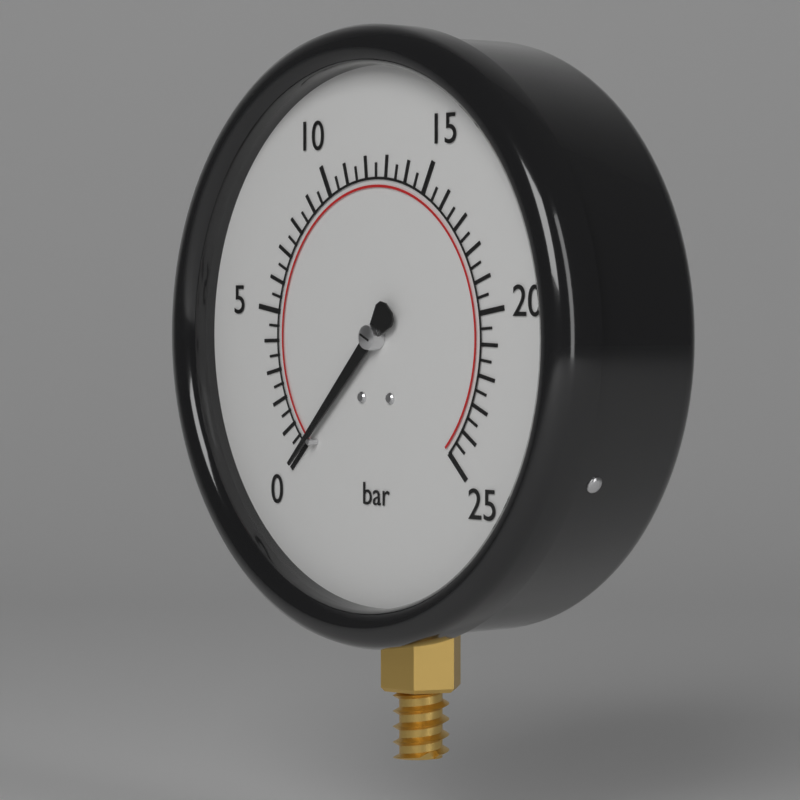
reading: 0.0 bar
